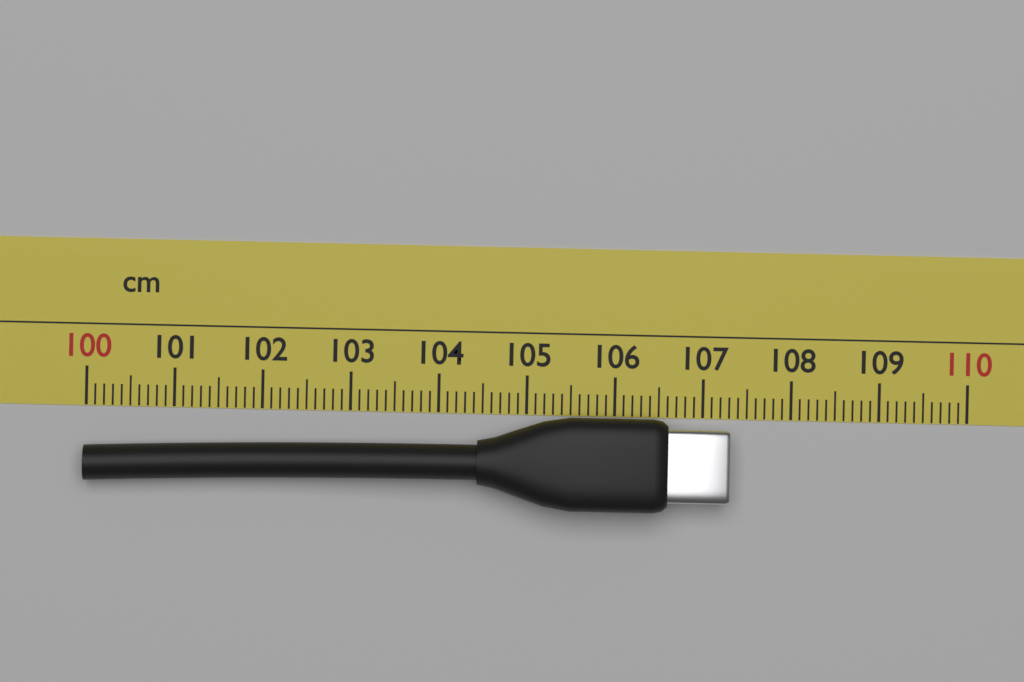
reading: 107.3 cm
